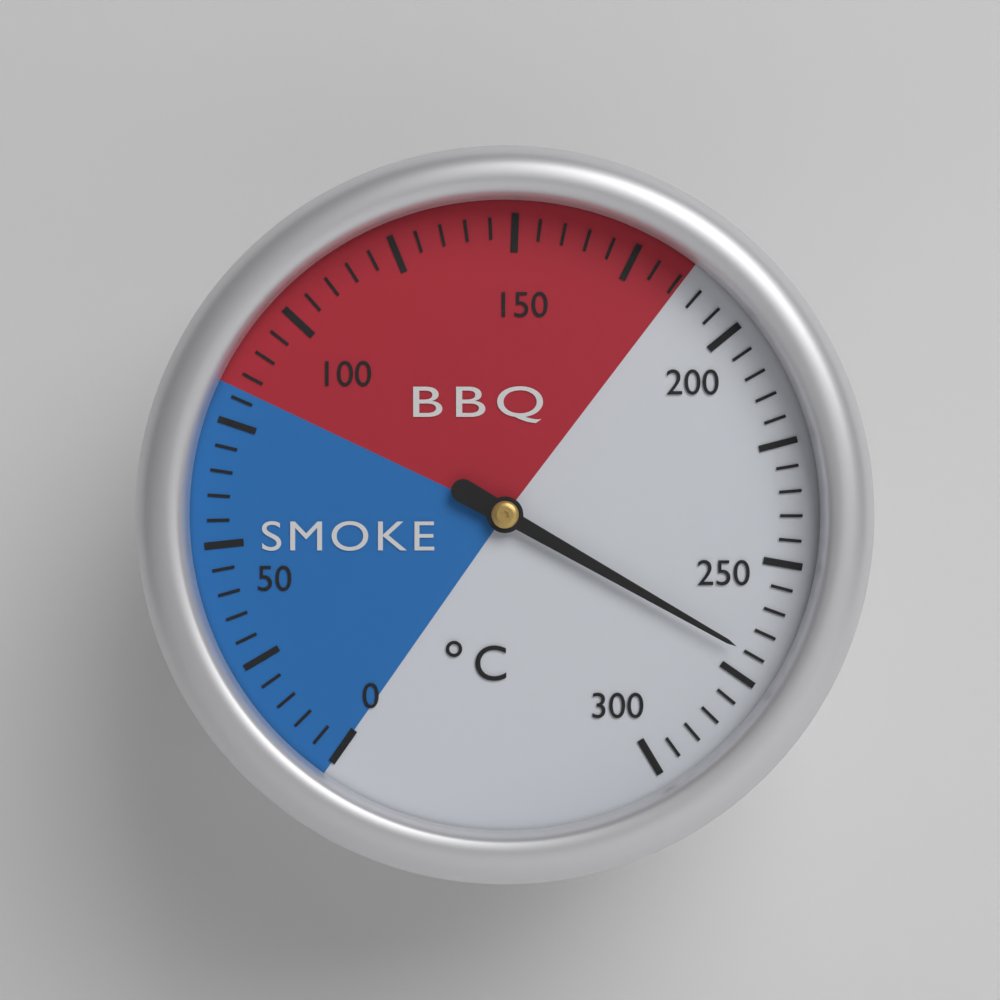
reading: 270 °C
